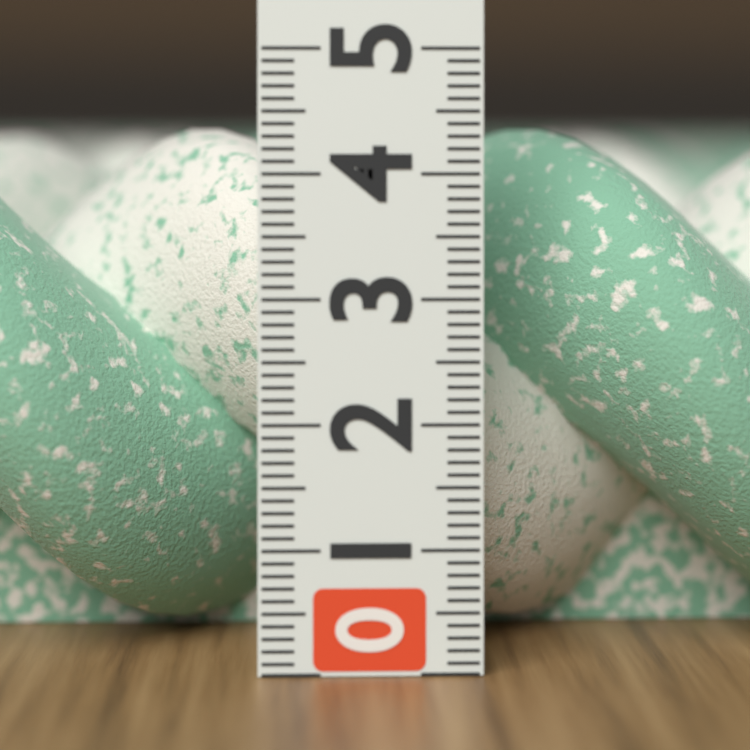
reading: 4.4 (no unit)
